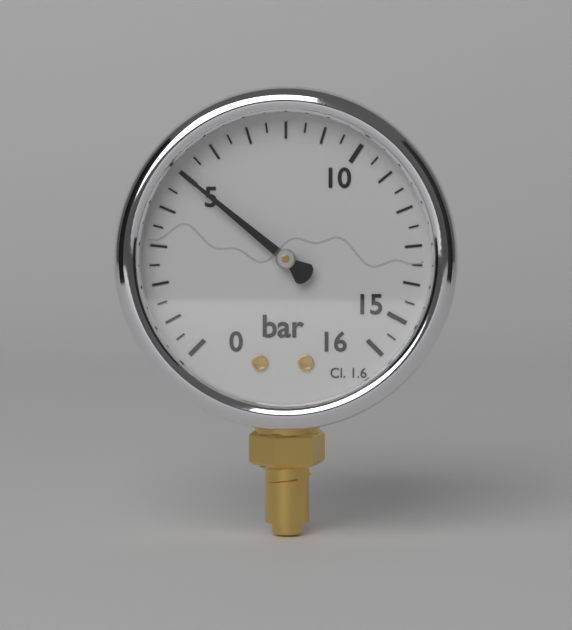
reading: 5.0 bar
